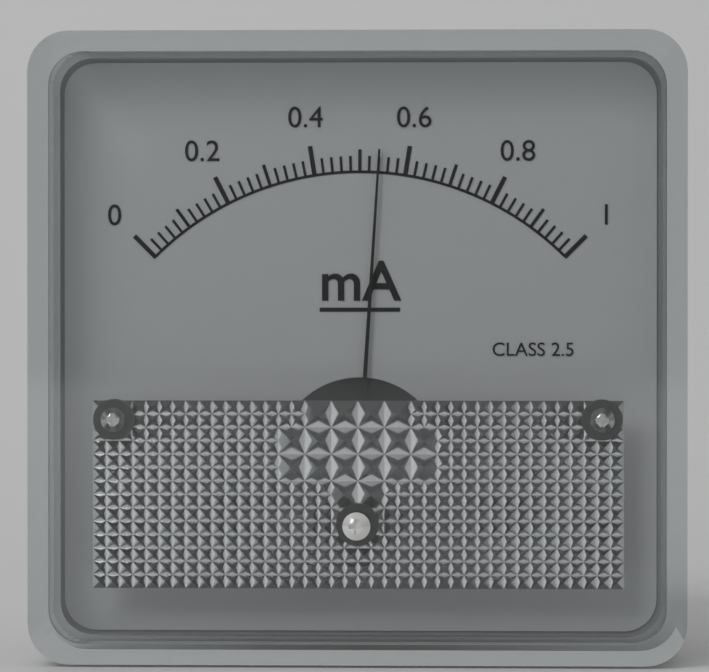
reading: 0.54 mA
